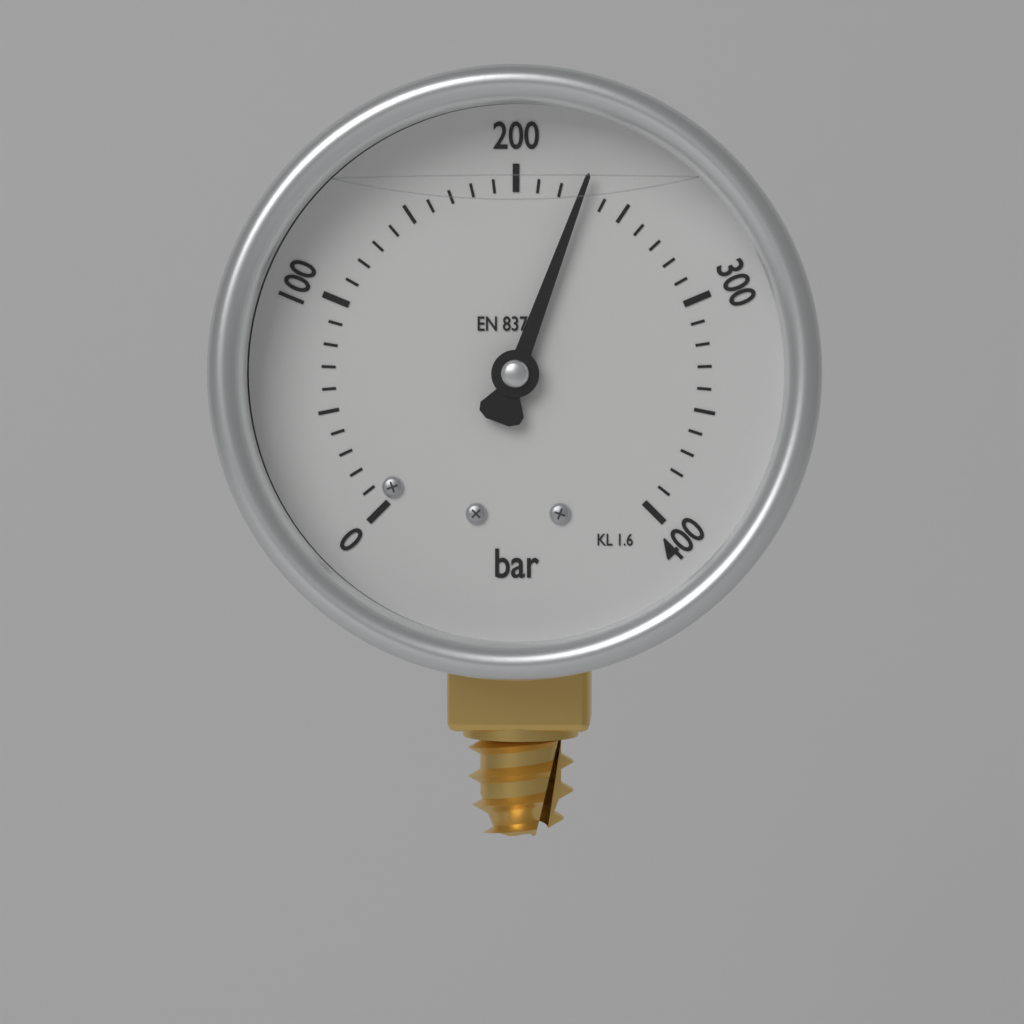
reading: 230 bar
